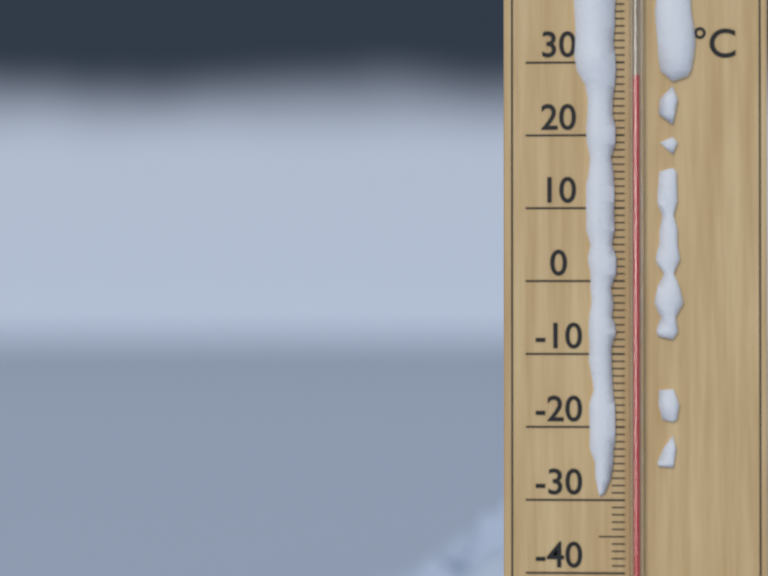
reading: 28 °C
